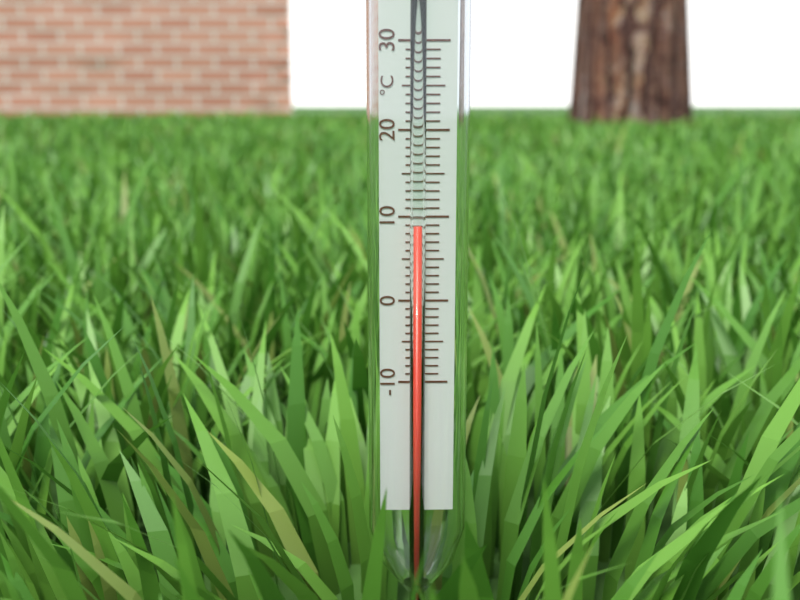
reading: 9 °C
